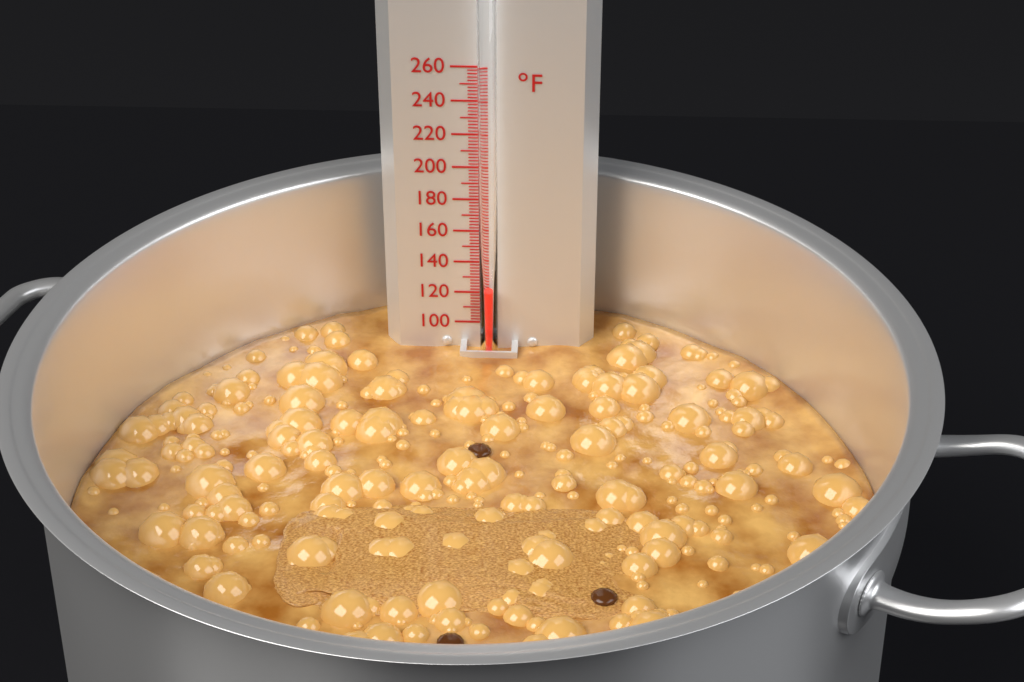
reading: 124 °F
